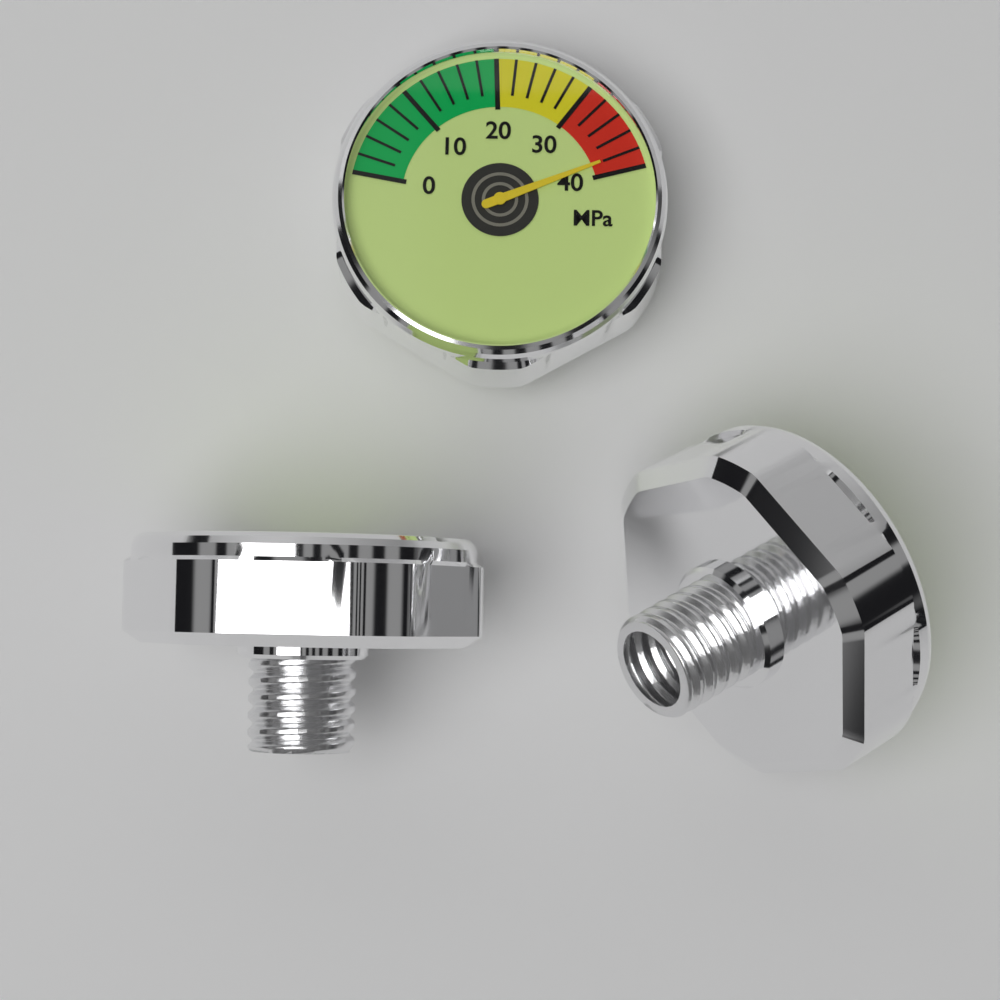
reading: 38 MPa
